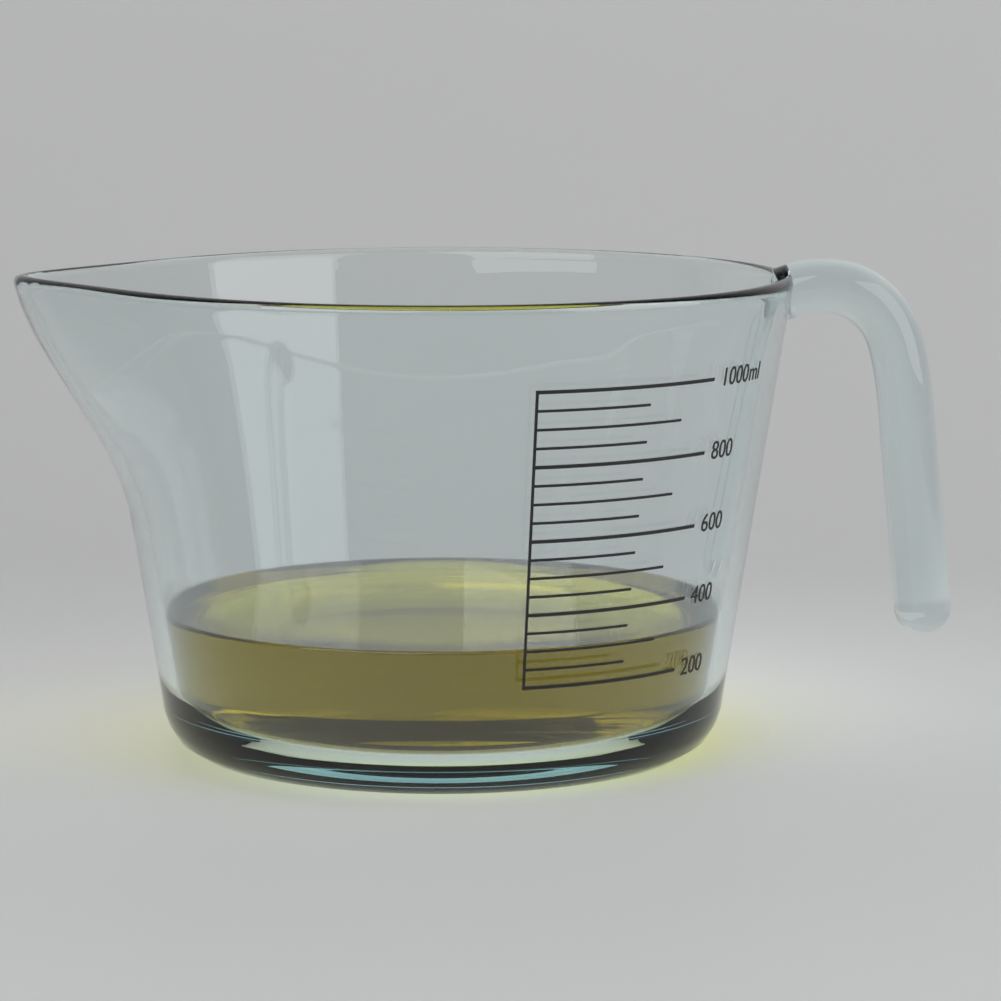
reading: 300 ml
